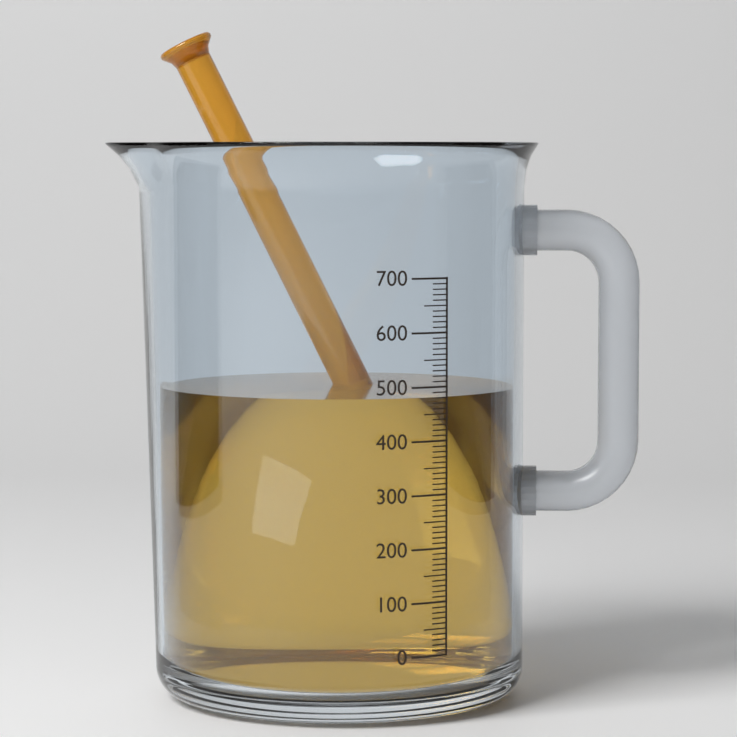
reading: 480 (no unit)
